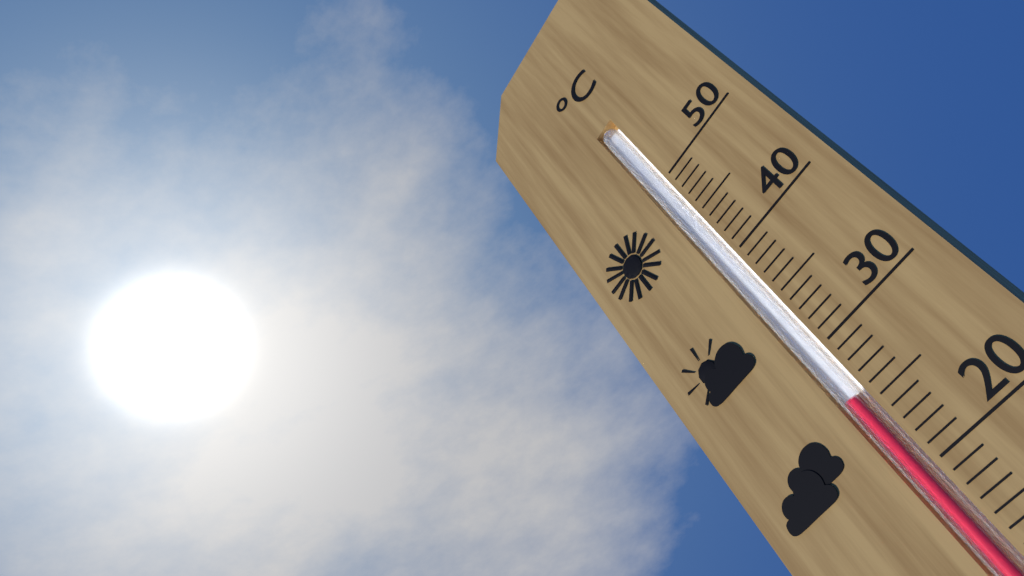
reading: 26 °C
